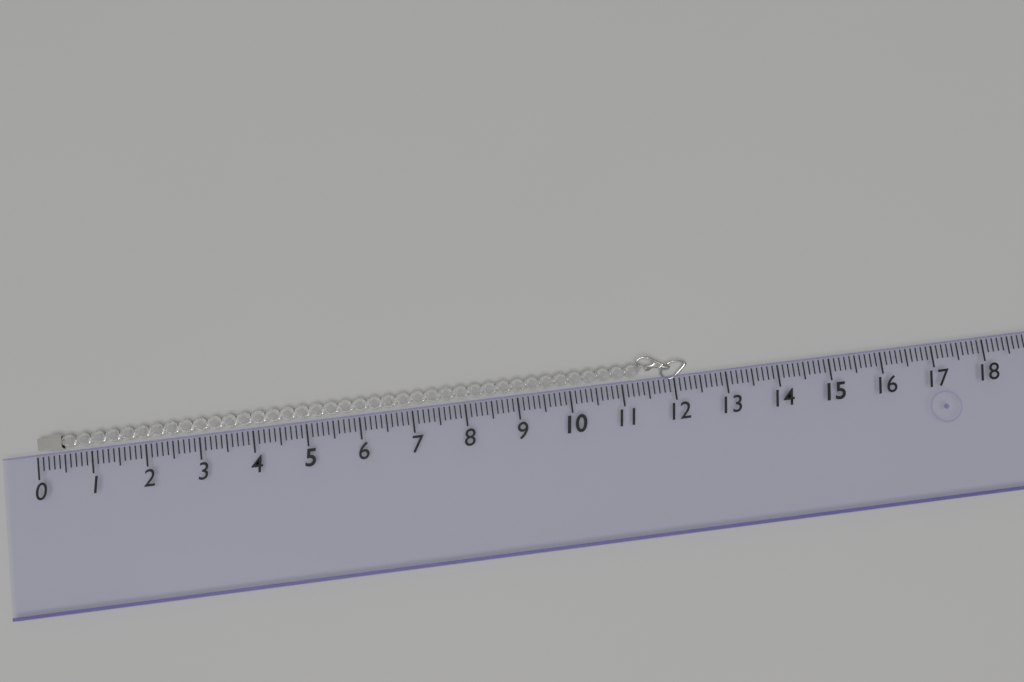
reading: 12.3 (no unit)
